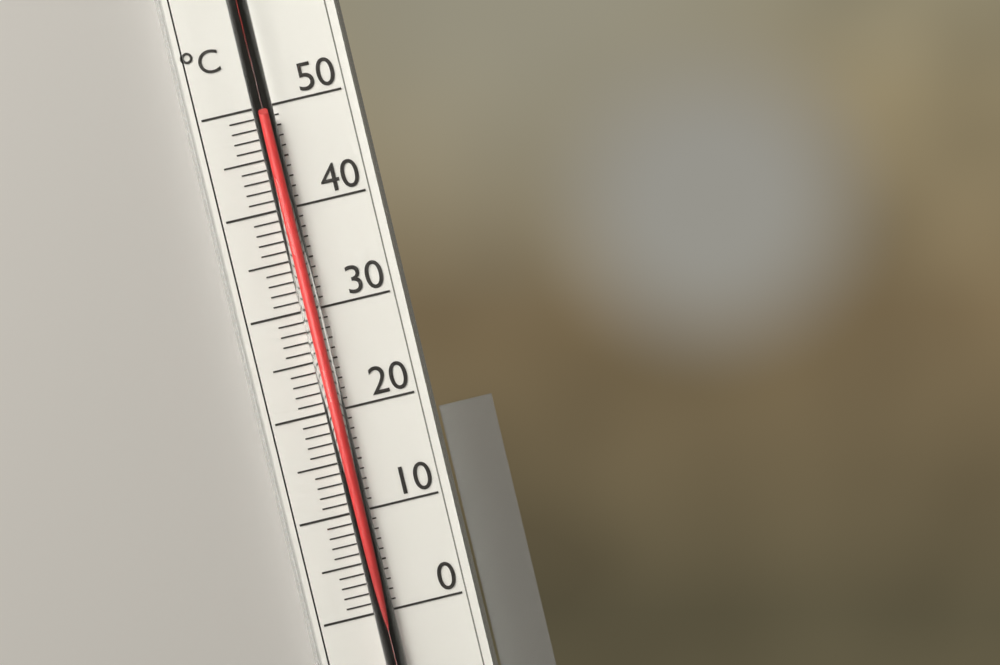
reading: 49 °C
